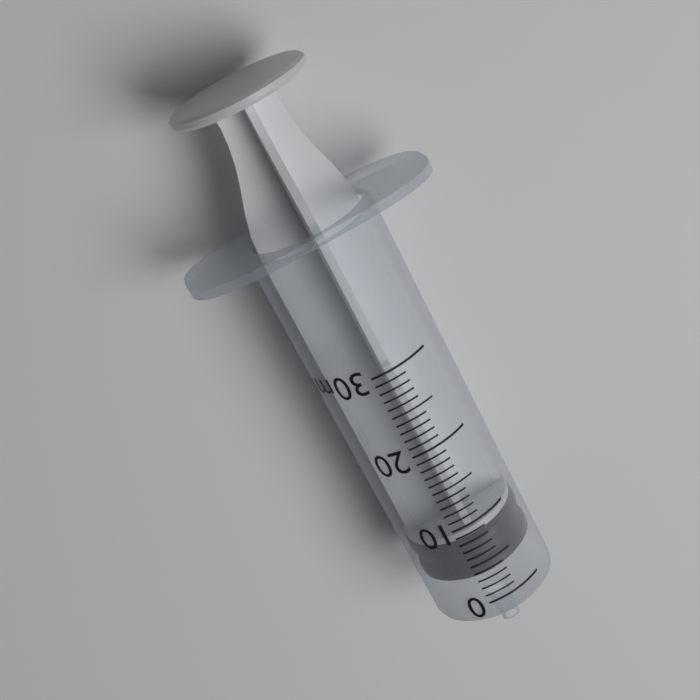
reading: 3 ml
